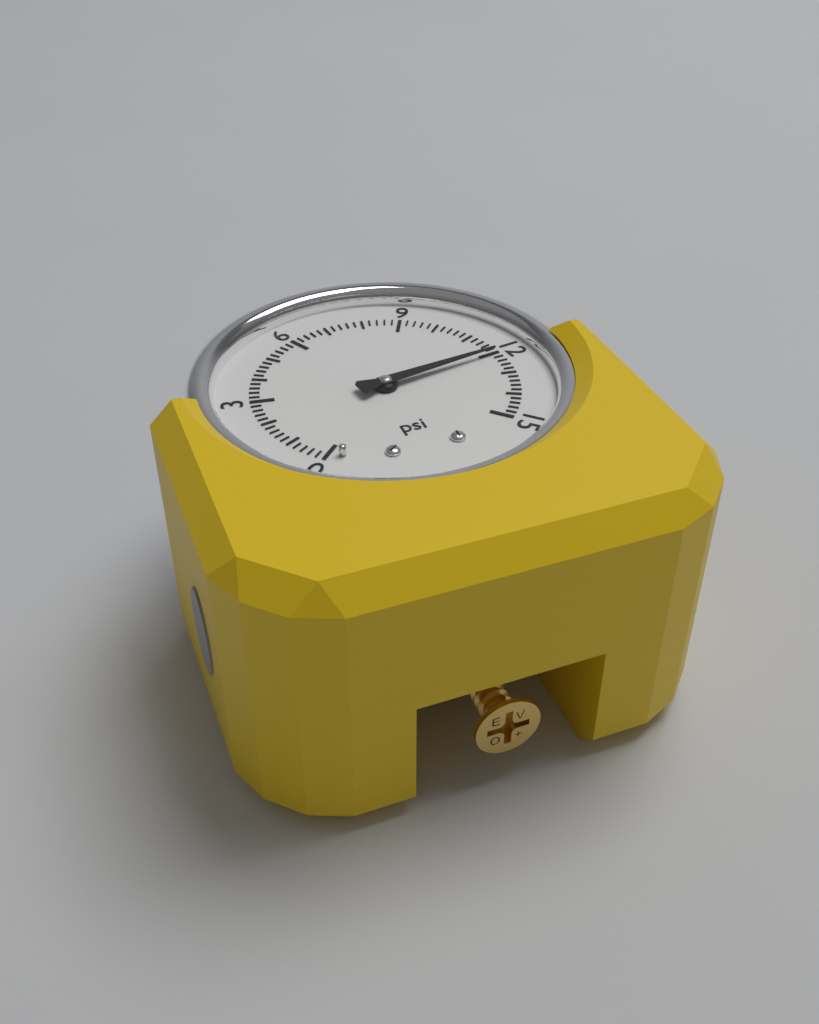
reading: 12.0 psi
